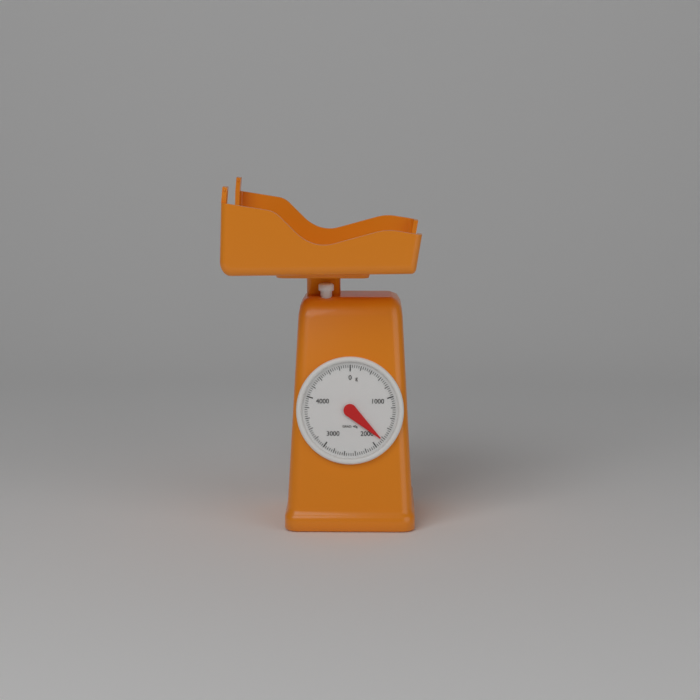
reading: 1840 g
